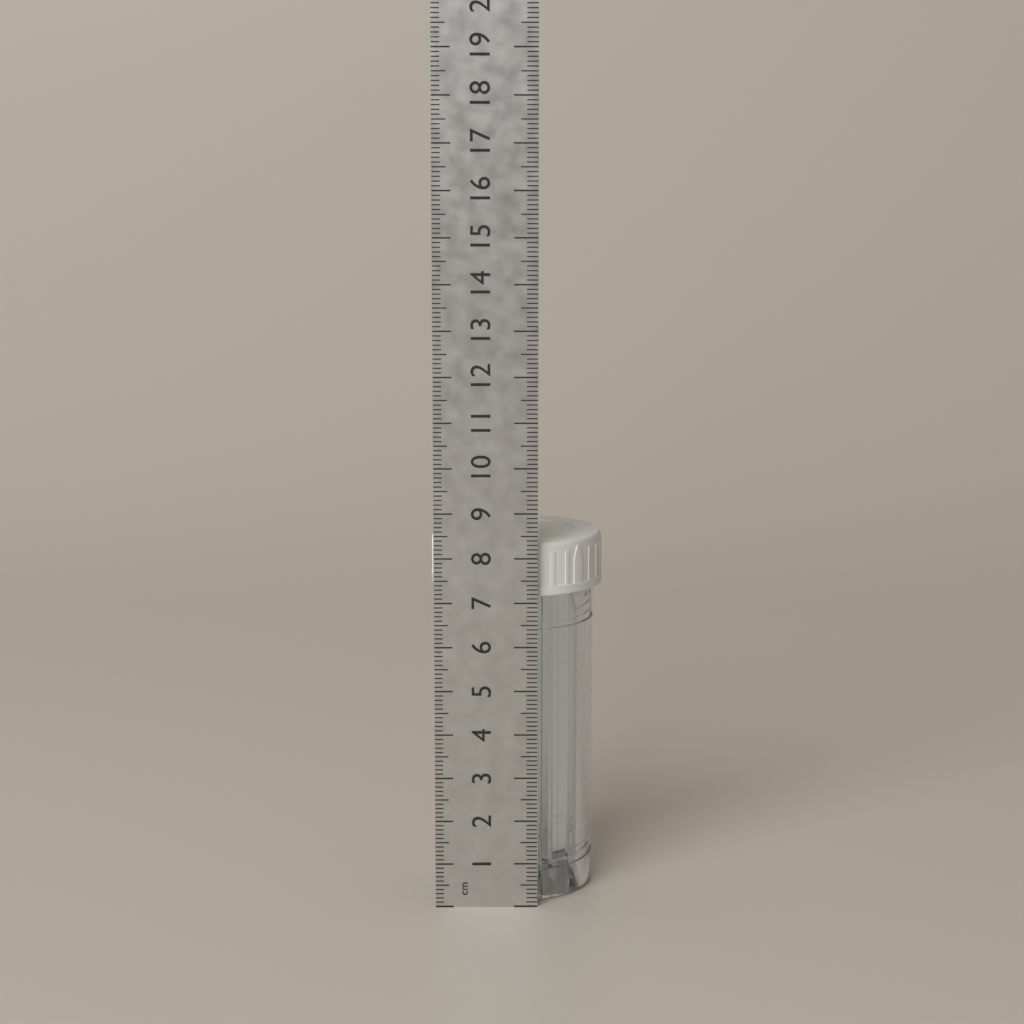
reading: 8.3 cm
